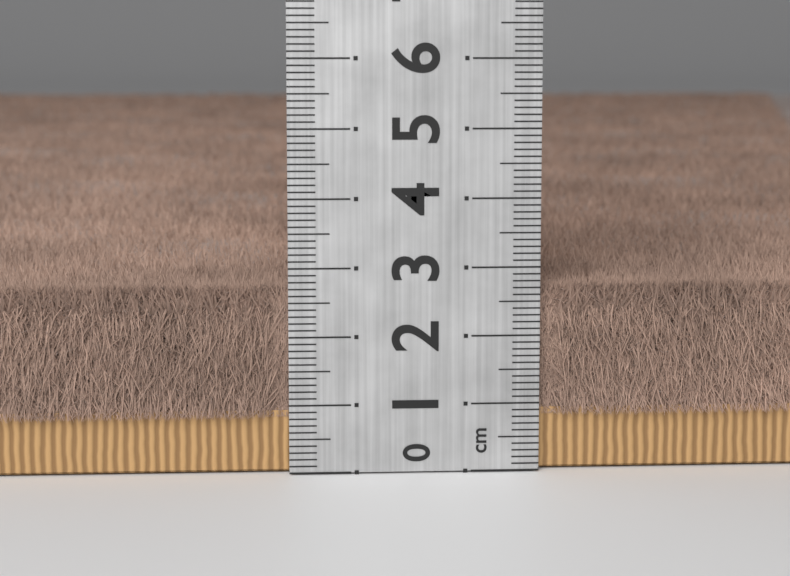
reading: 2.8 cm
